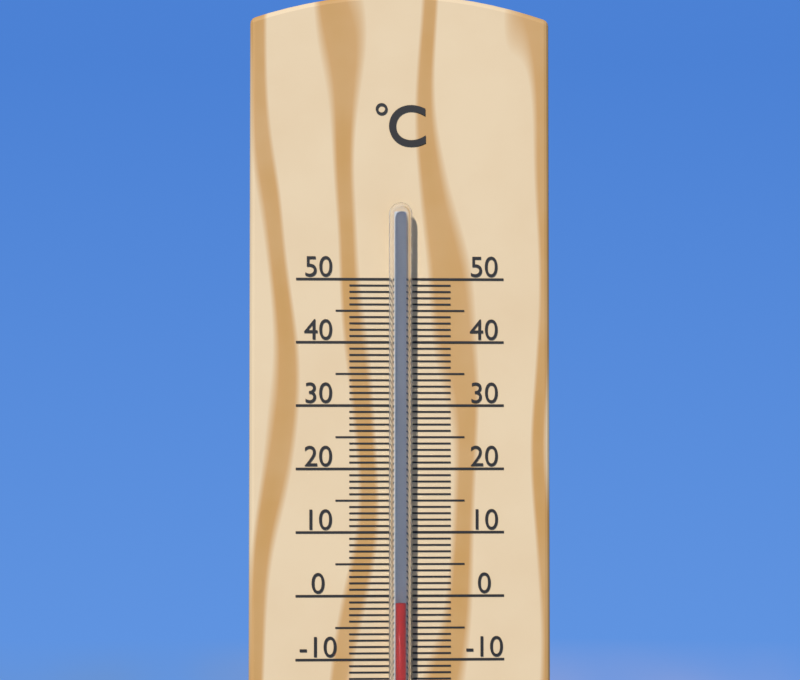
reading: -1 °C
